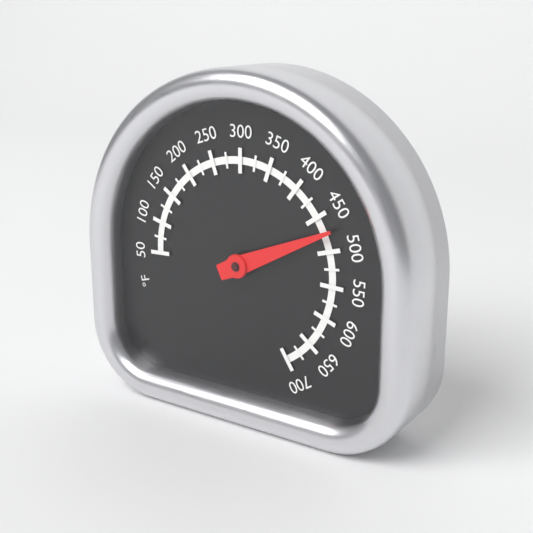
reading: 475 °F
